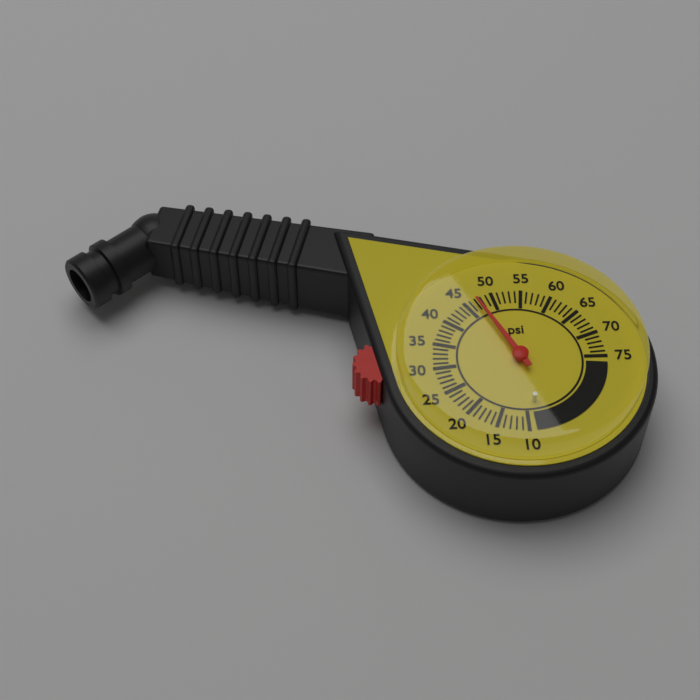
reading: 47 psi
